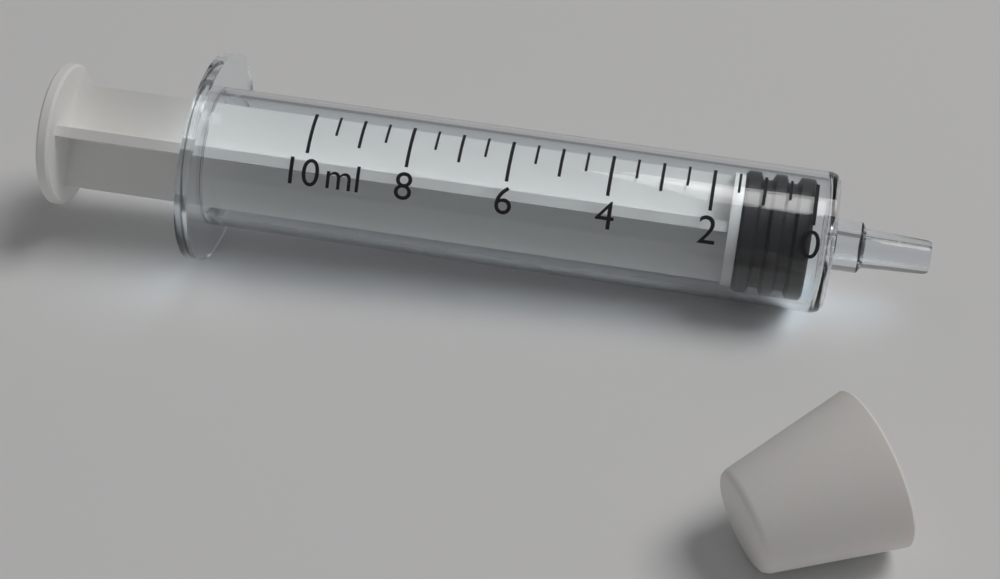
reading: 0.0 ml
